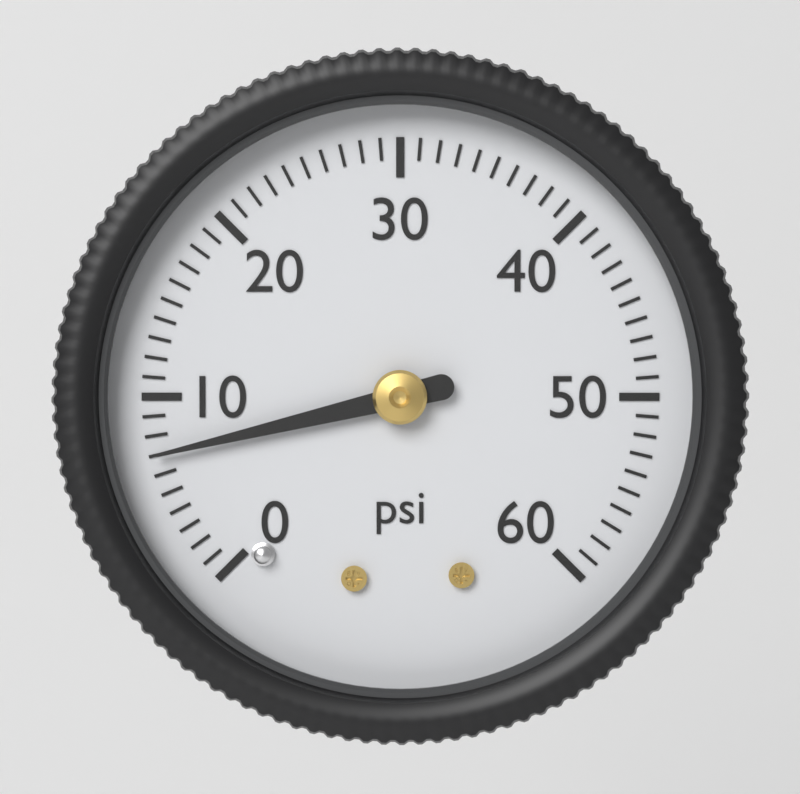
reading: 7 psi
